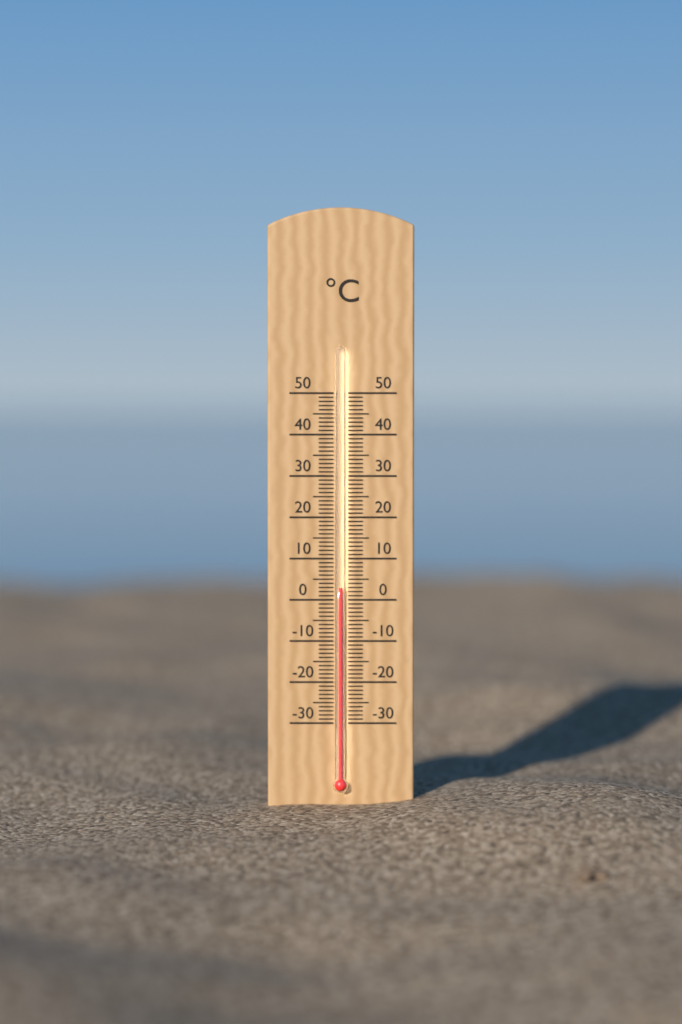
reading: 3 °C
